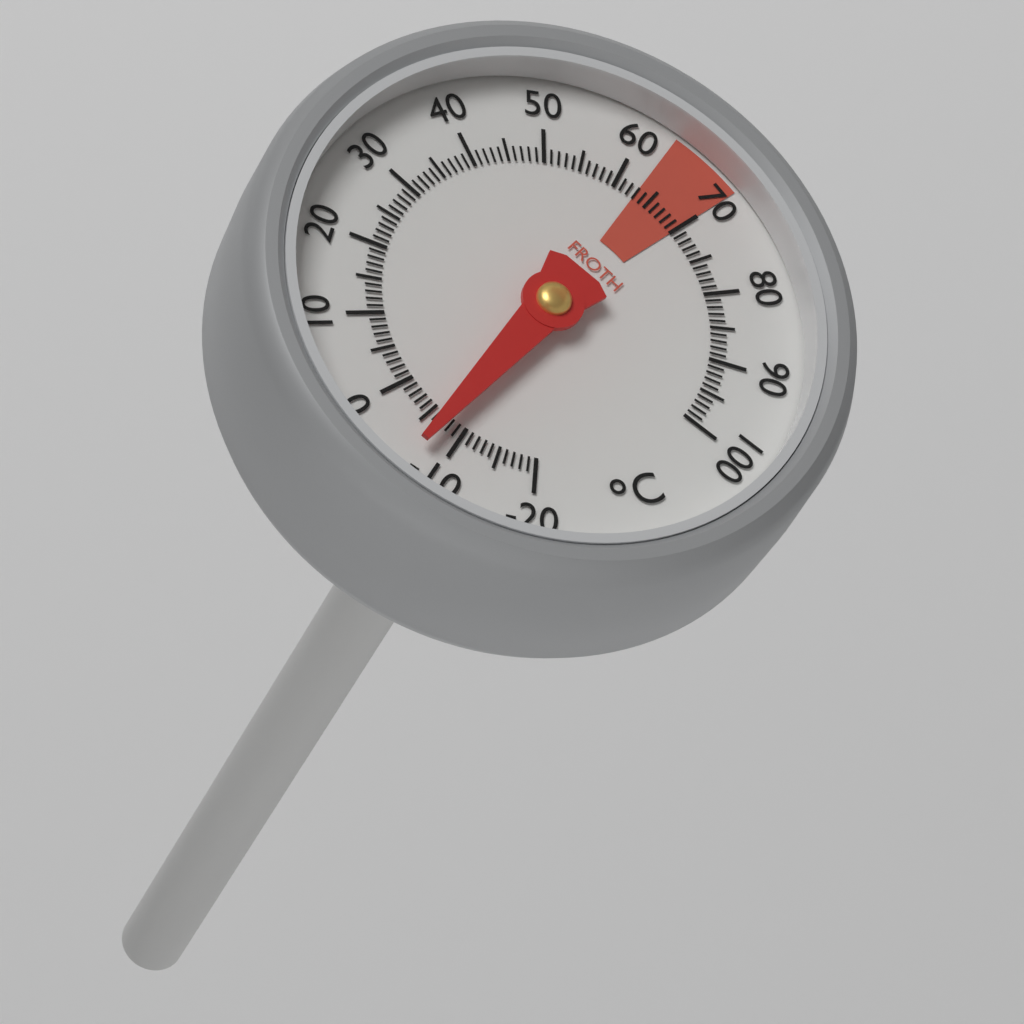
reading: -7 °C
